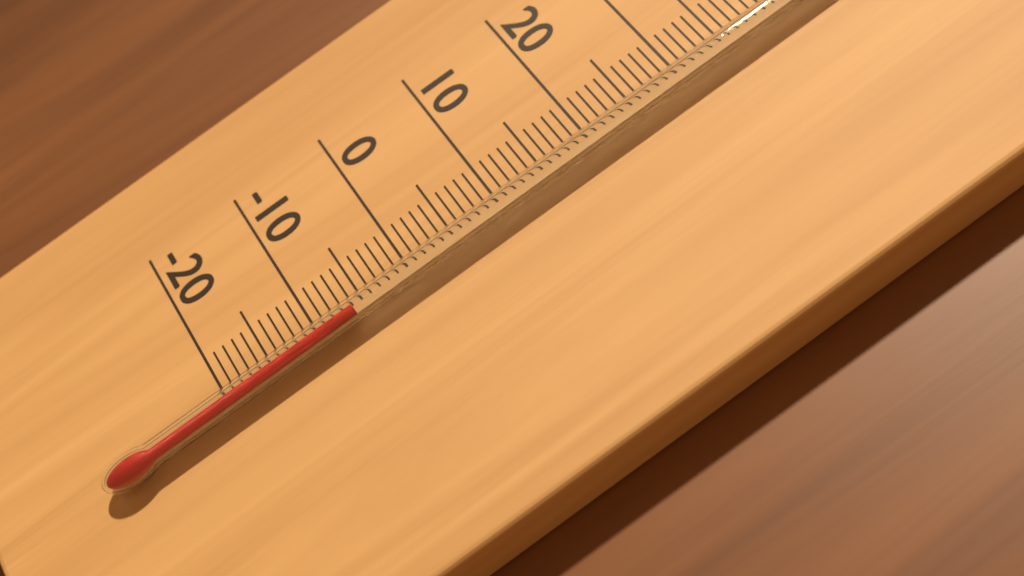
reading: -6 °C
